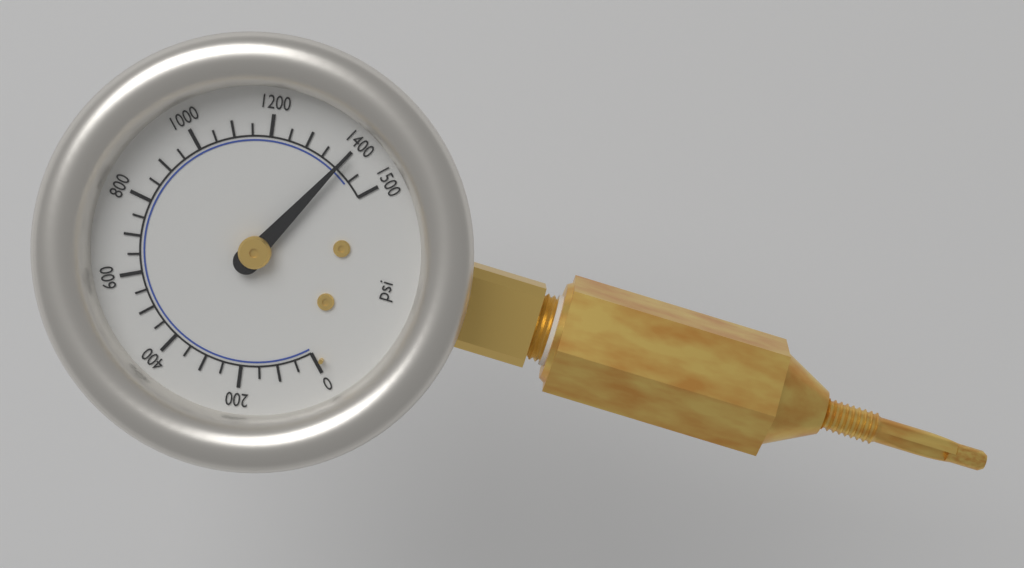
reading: 1400 psi
